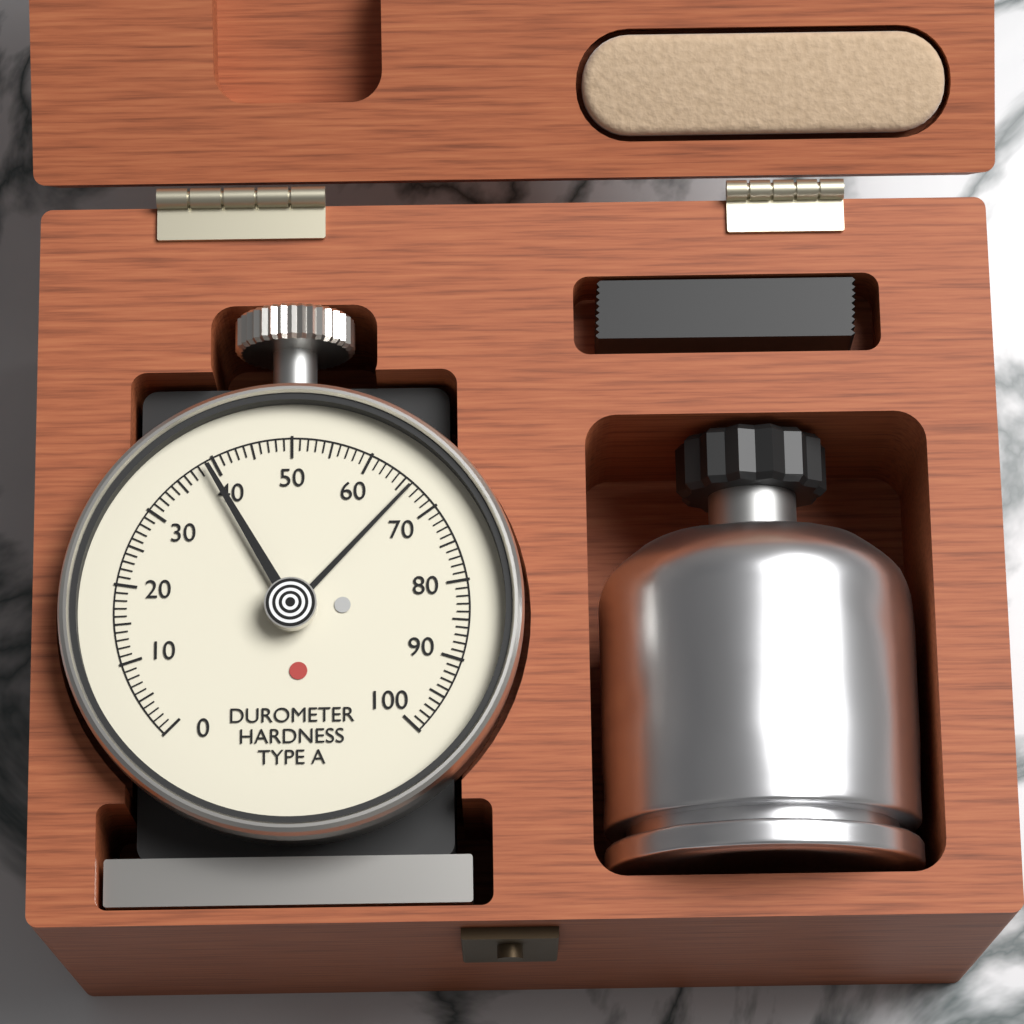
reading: 66 Shore A
